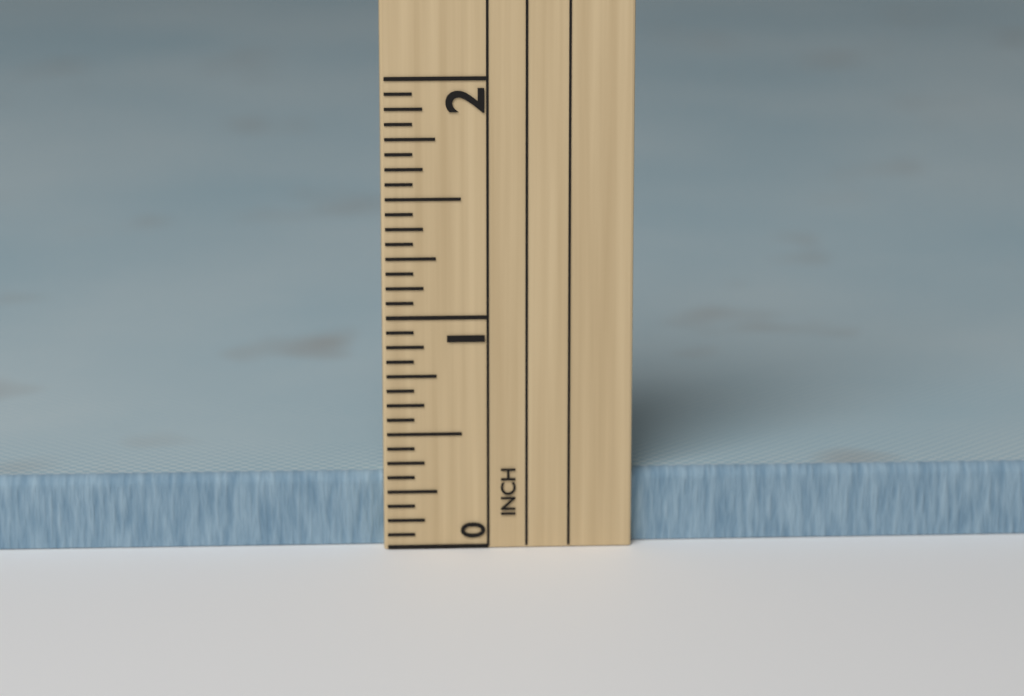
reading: 0.3125 in
